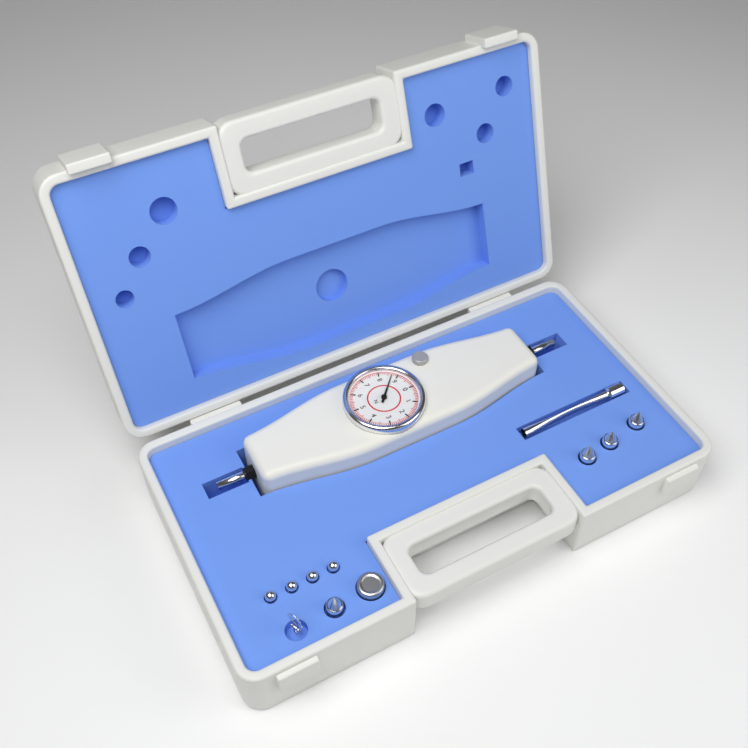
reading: 8.7 N
